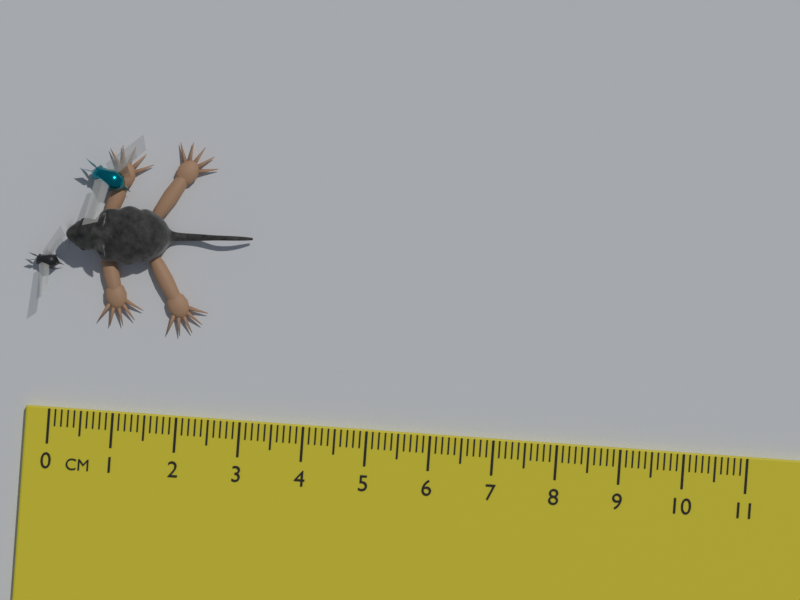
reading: 3.0 cm
